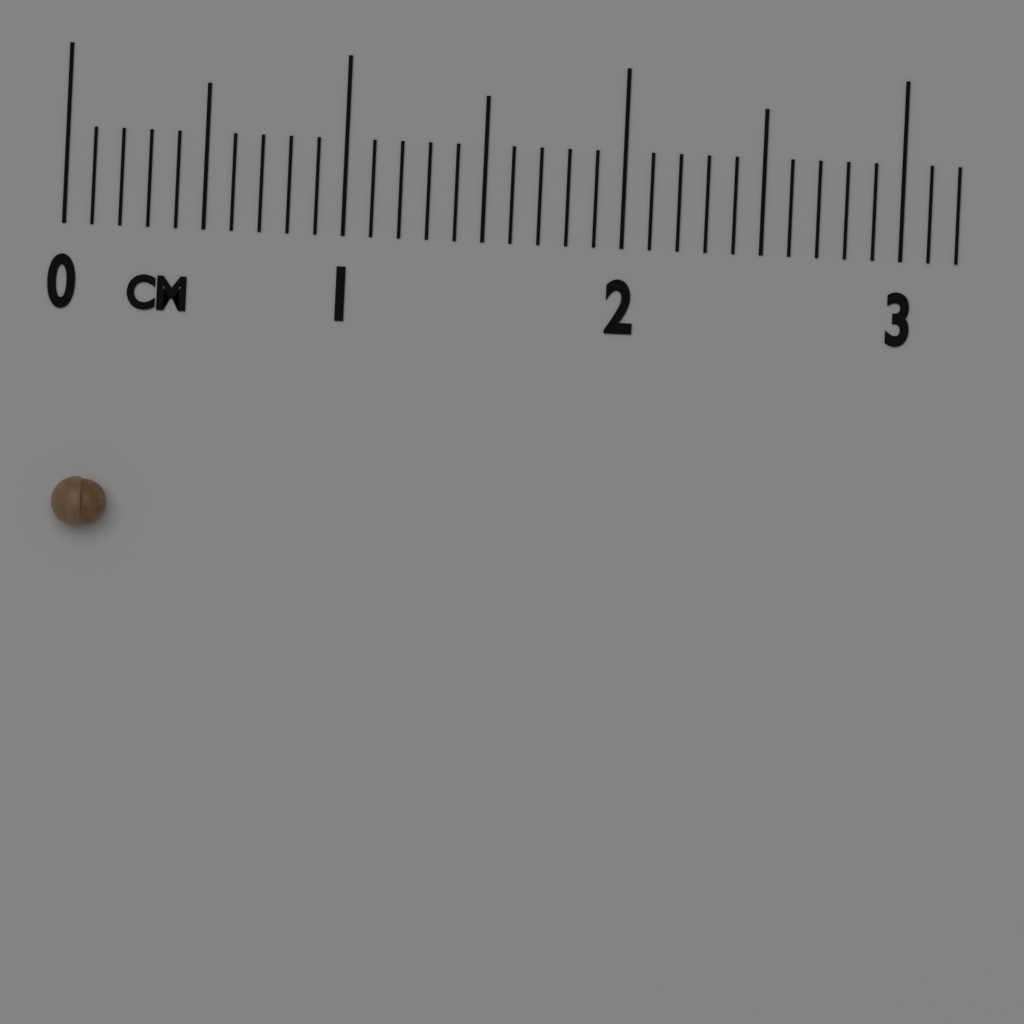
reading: 0.2 cm
